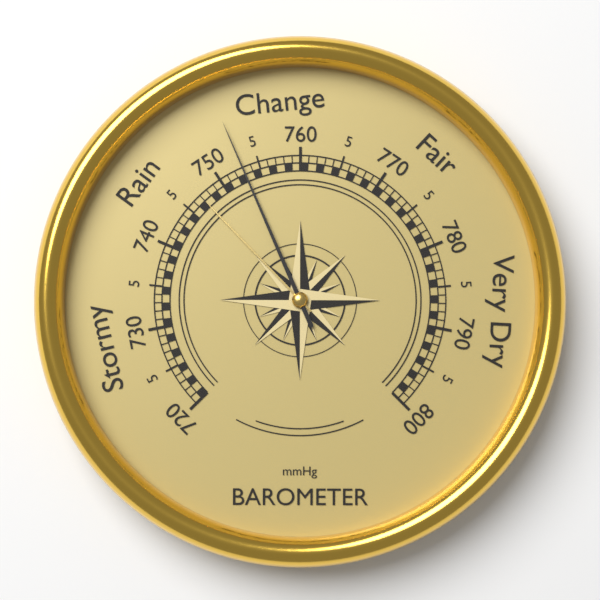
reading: 753 mmHg
